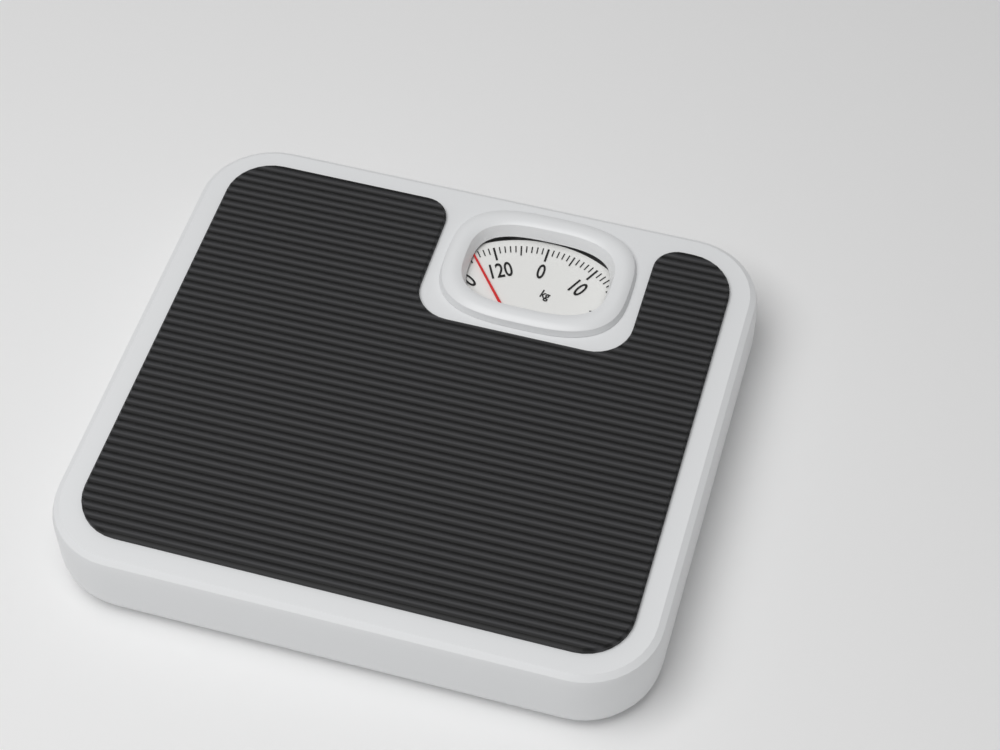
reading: 116 kg
